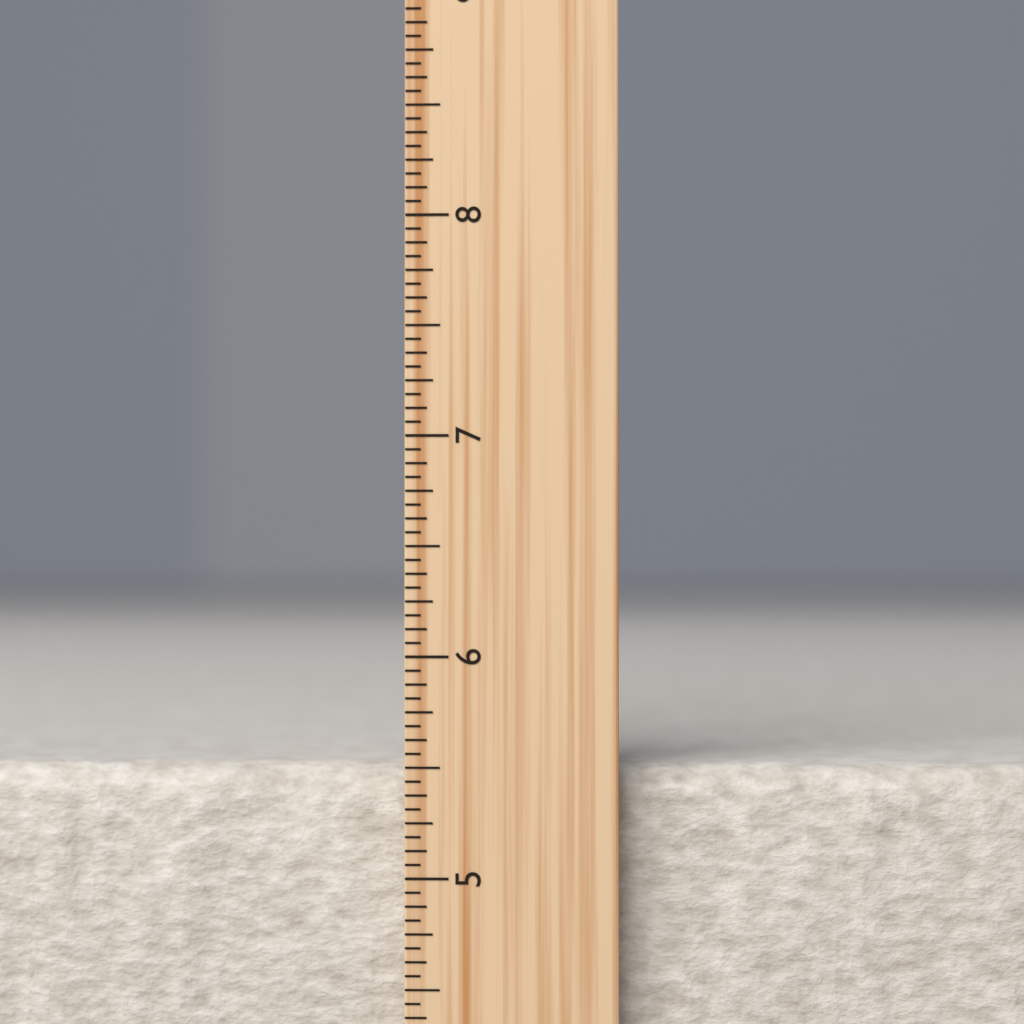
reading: 5.5000 inch
